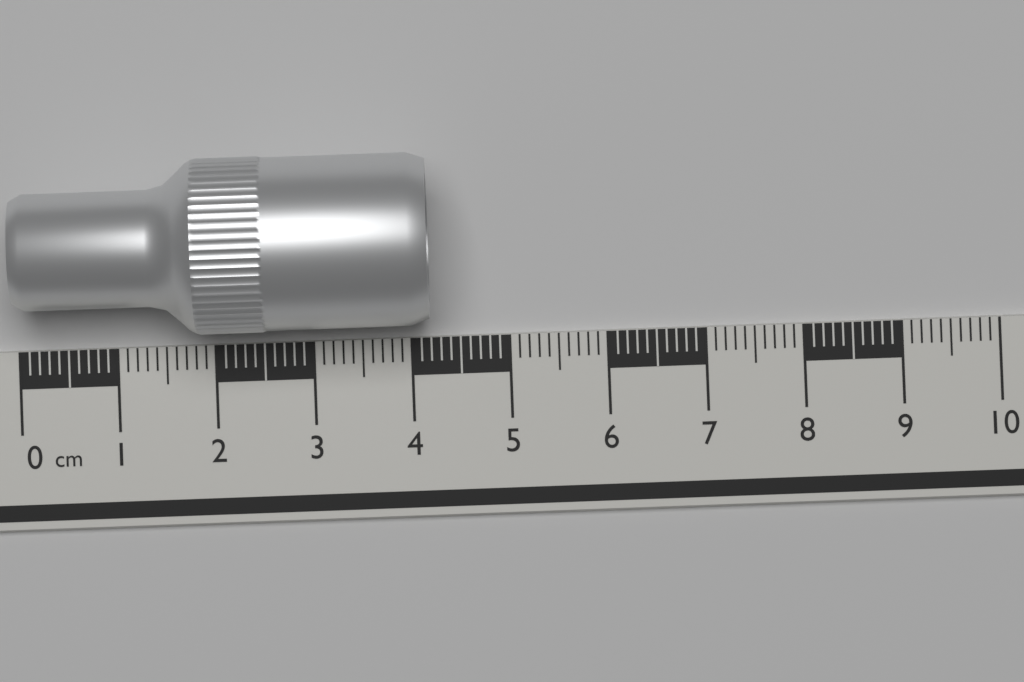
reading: 4.2 cm
